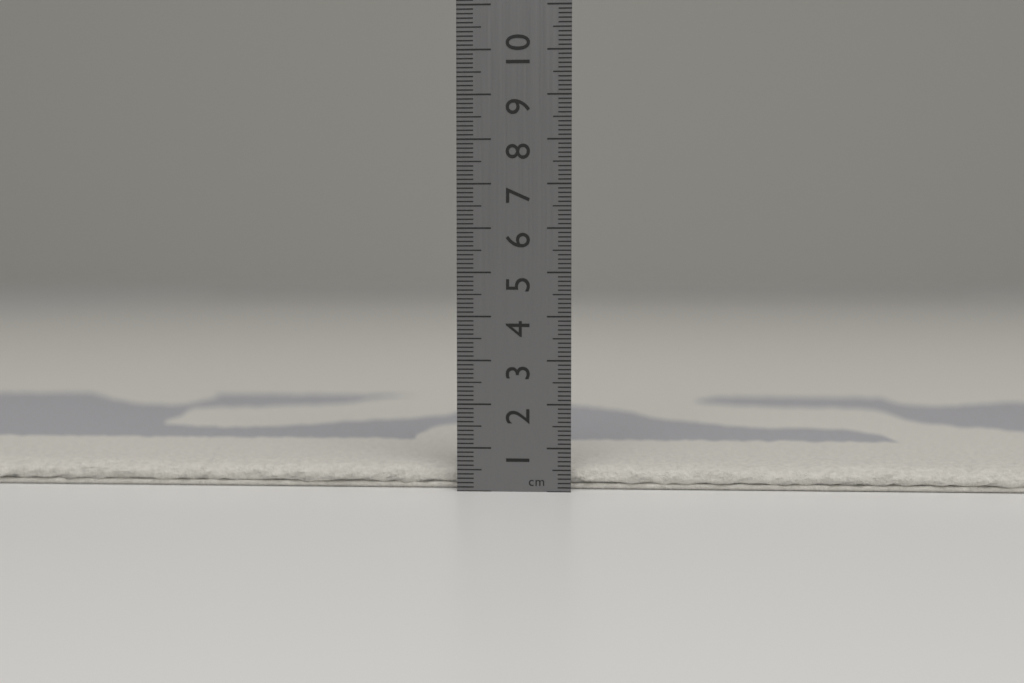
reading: 0.6 cm
